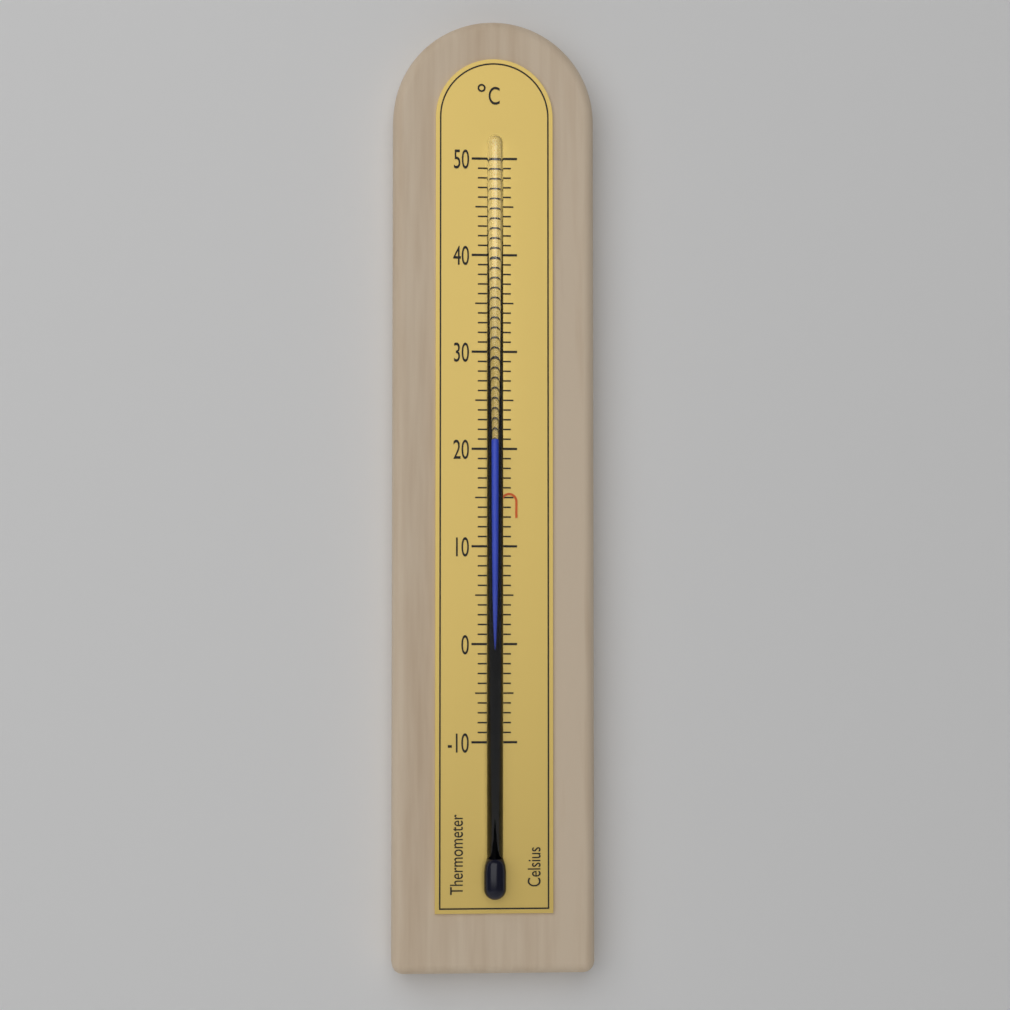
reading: 21 °C
